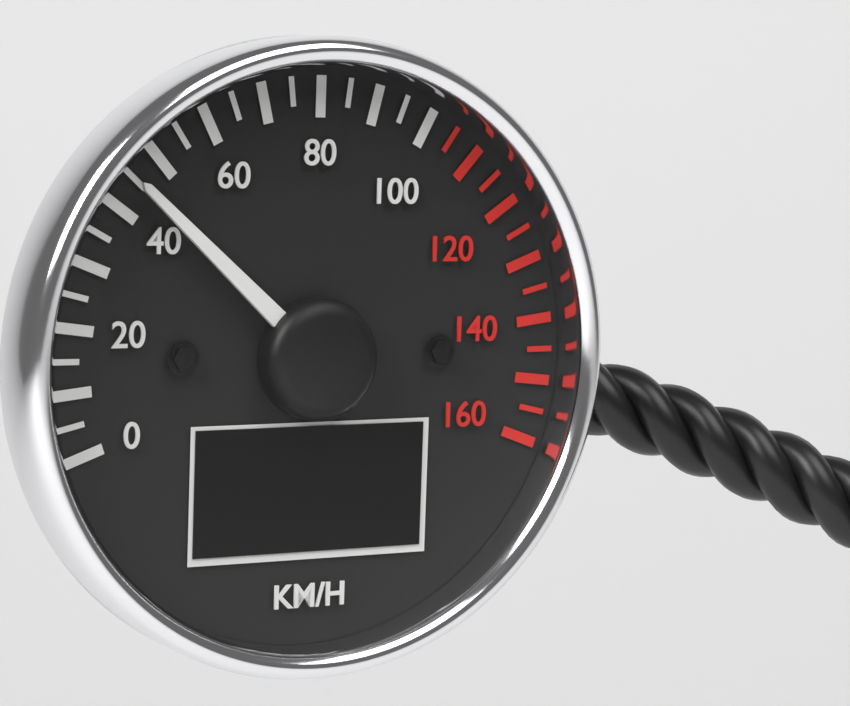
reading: 45 km/h
